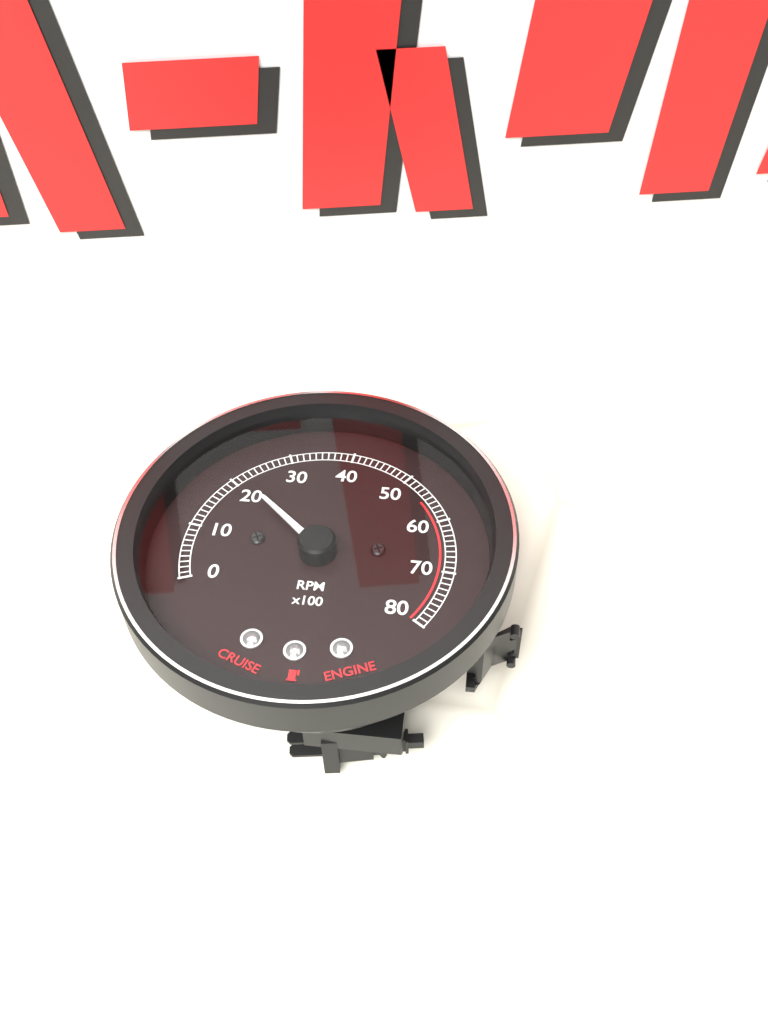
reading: 2100 RPM
